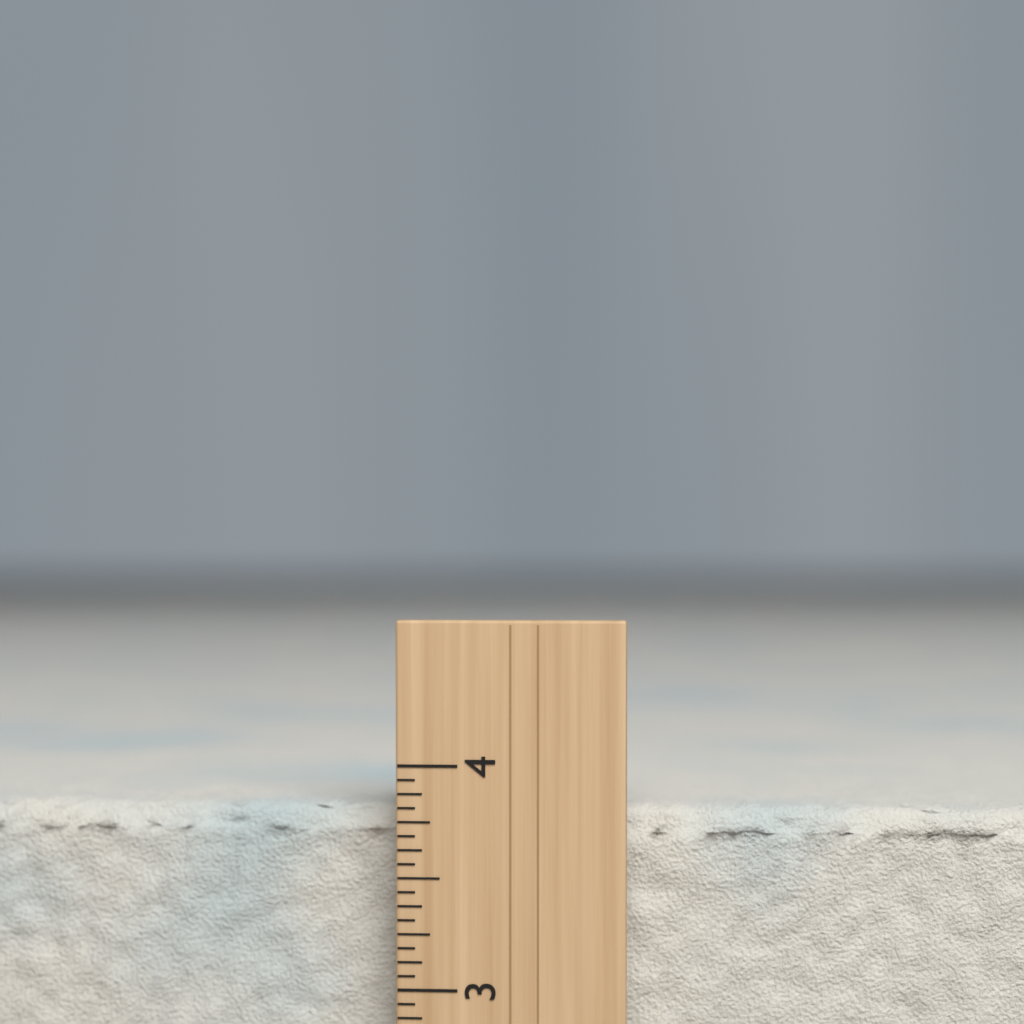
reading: 3.8125 inch
